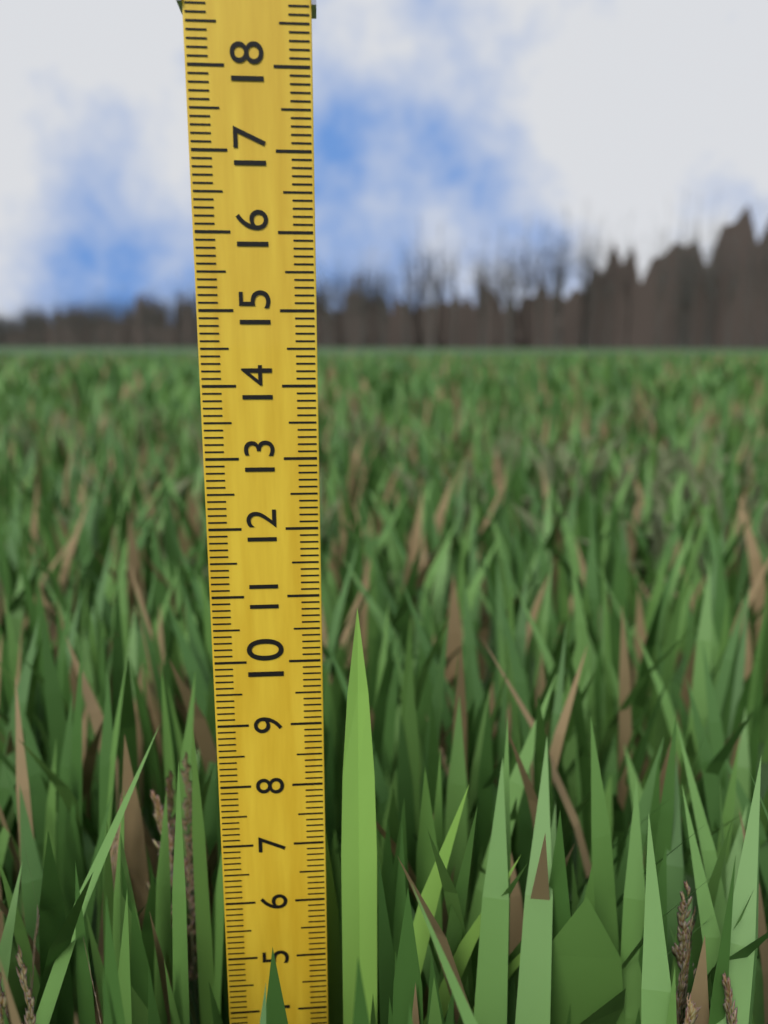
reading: 10.8 (no unit)
